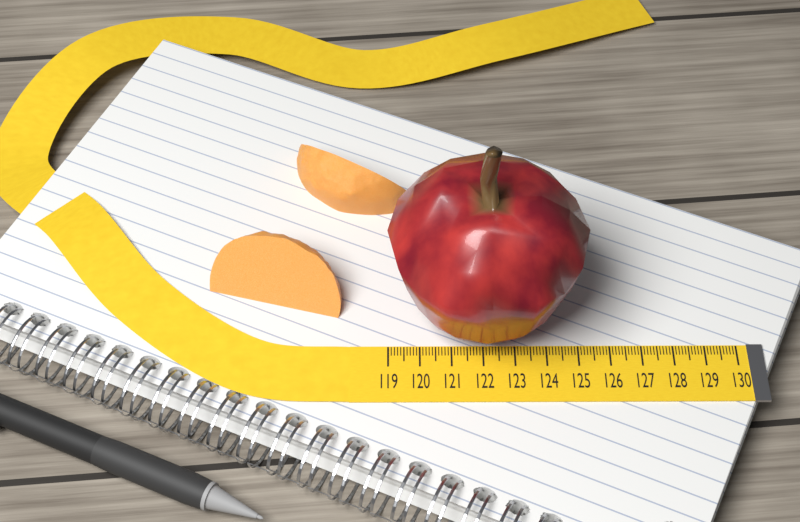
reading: 125.2 (no unit)
